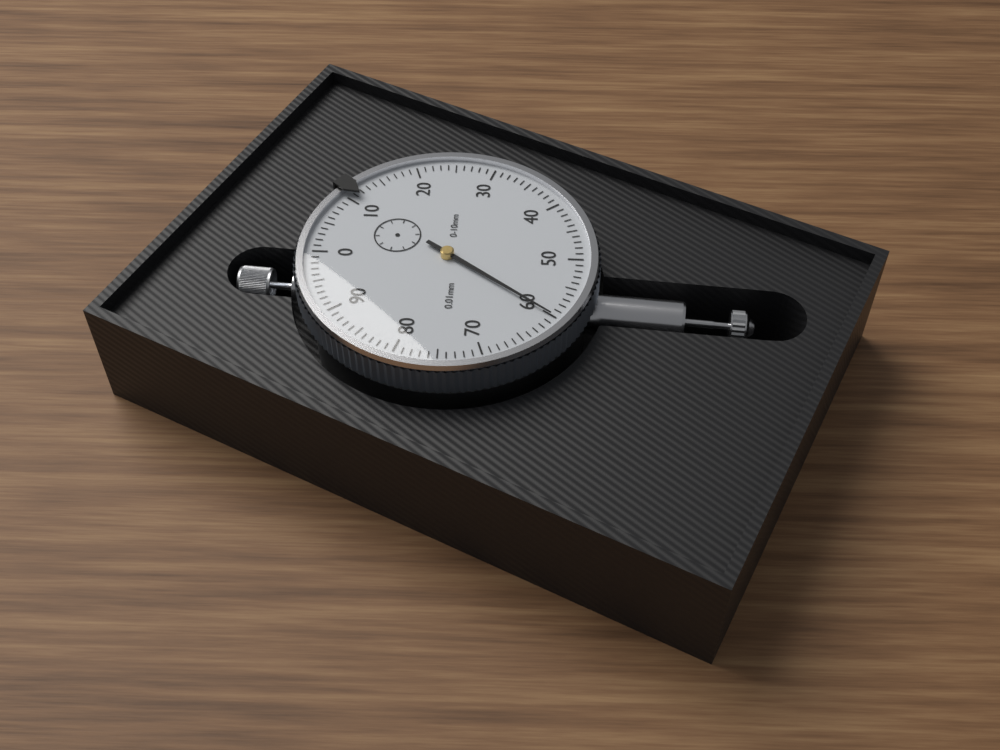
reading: 0.60 mm
